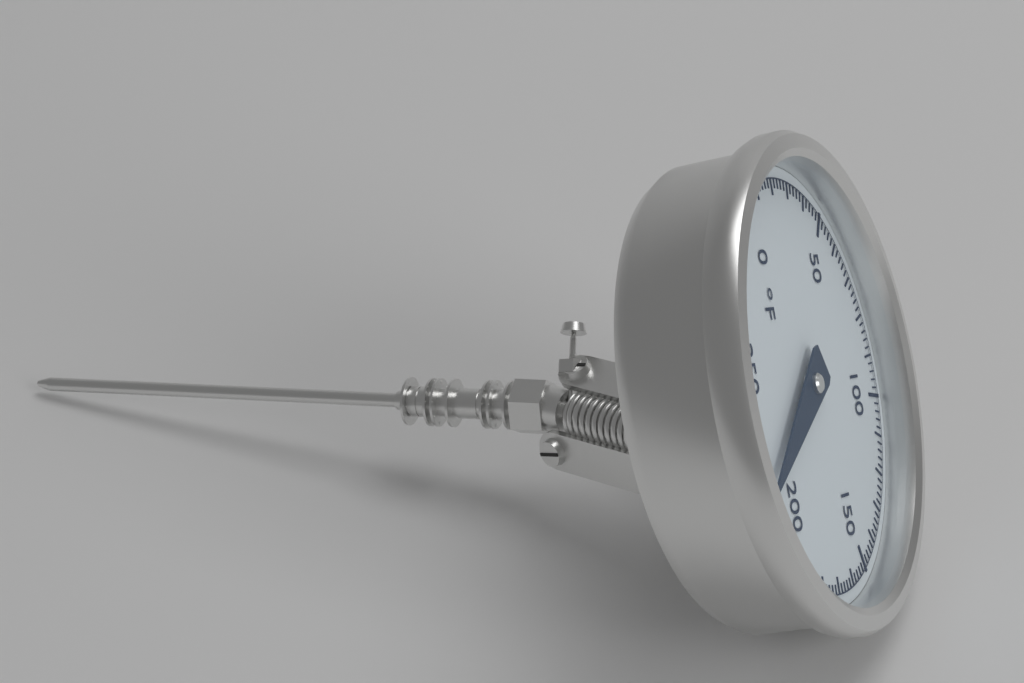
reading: 216 °F
